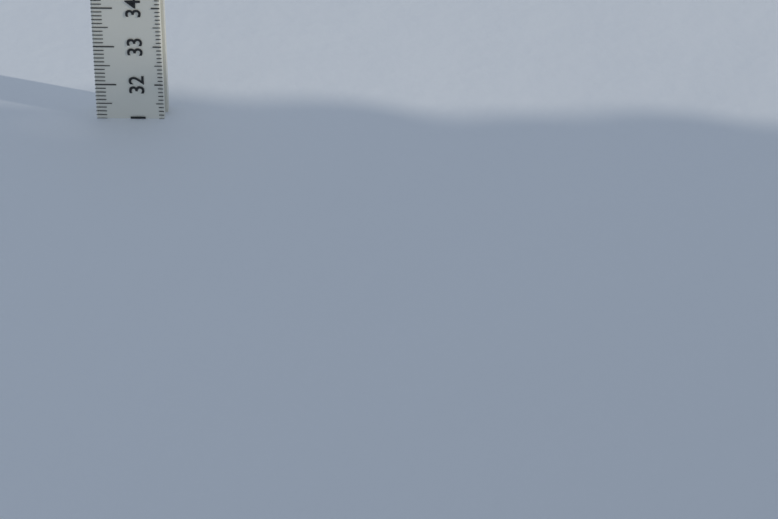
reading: 31.1 (no unit)
